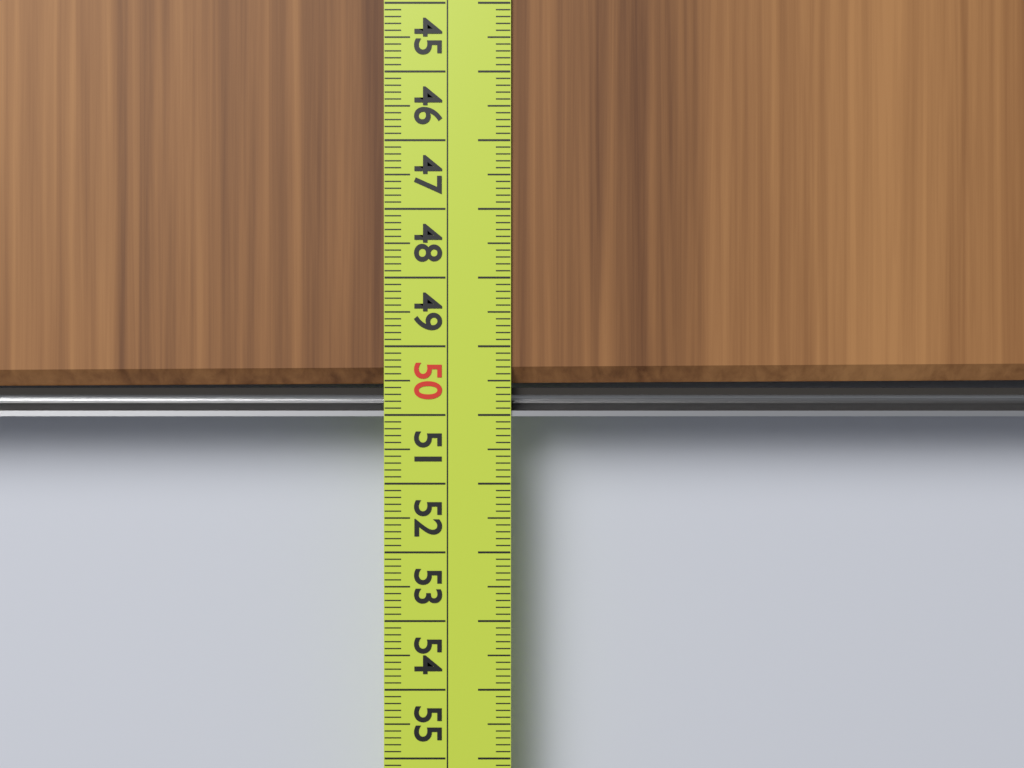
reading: 49.6 cm
